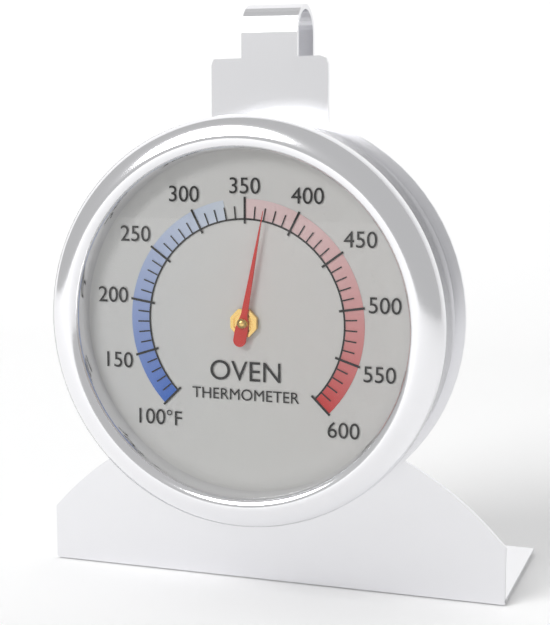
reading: 370 °F
